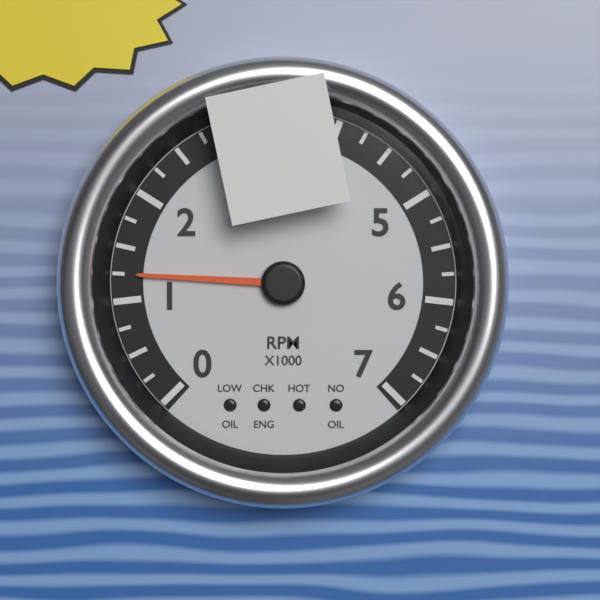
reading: 1250 RPM
